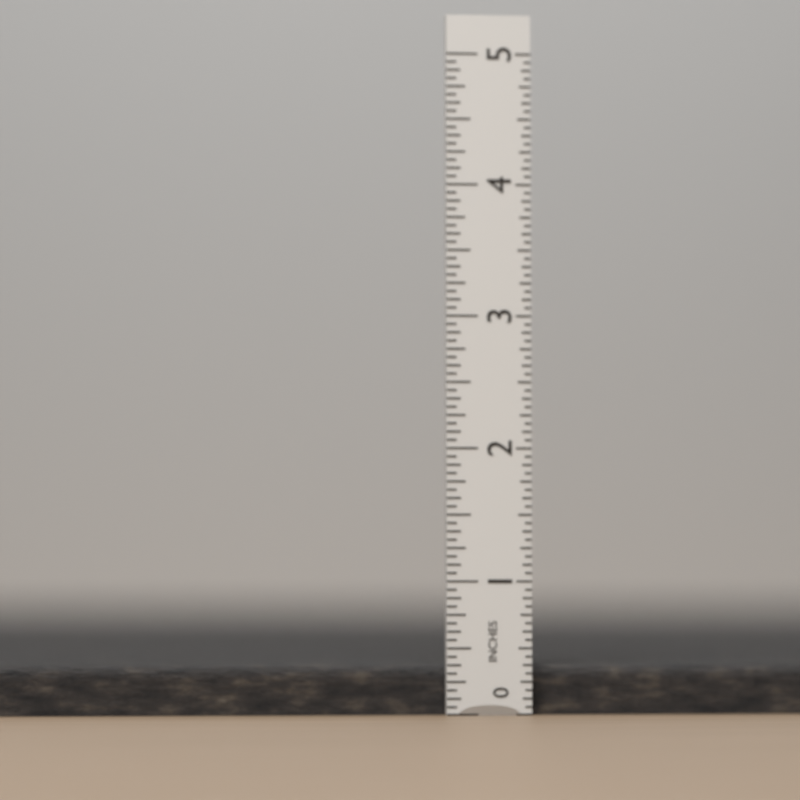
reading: 0.3750 in
